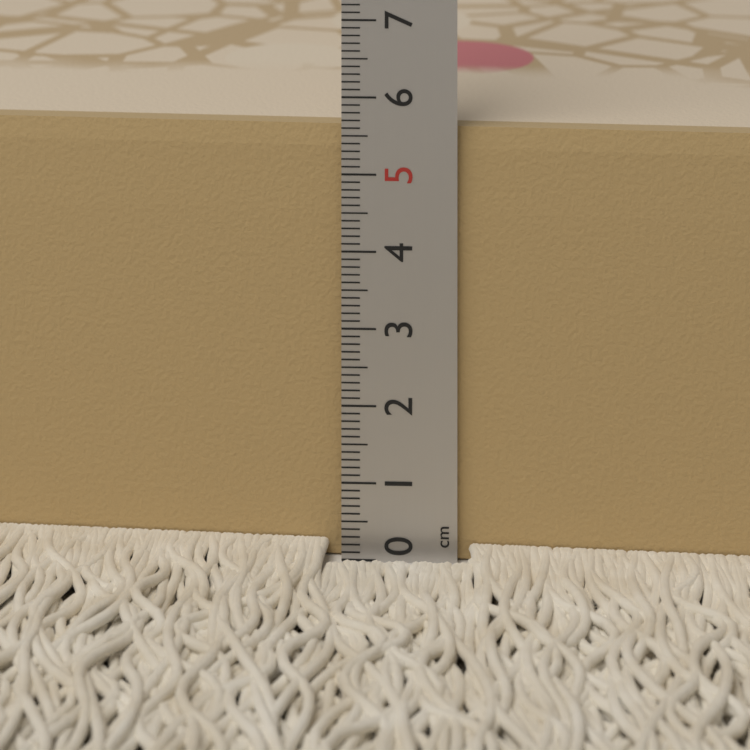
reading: 5.6 cm
